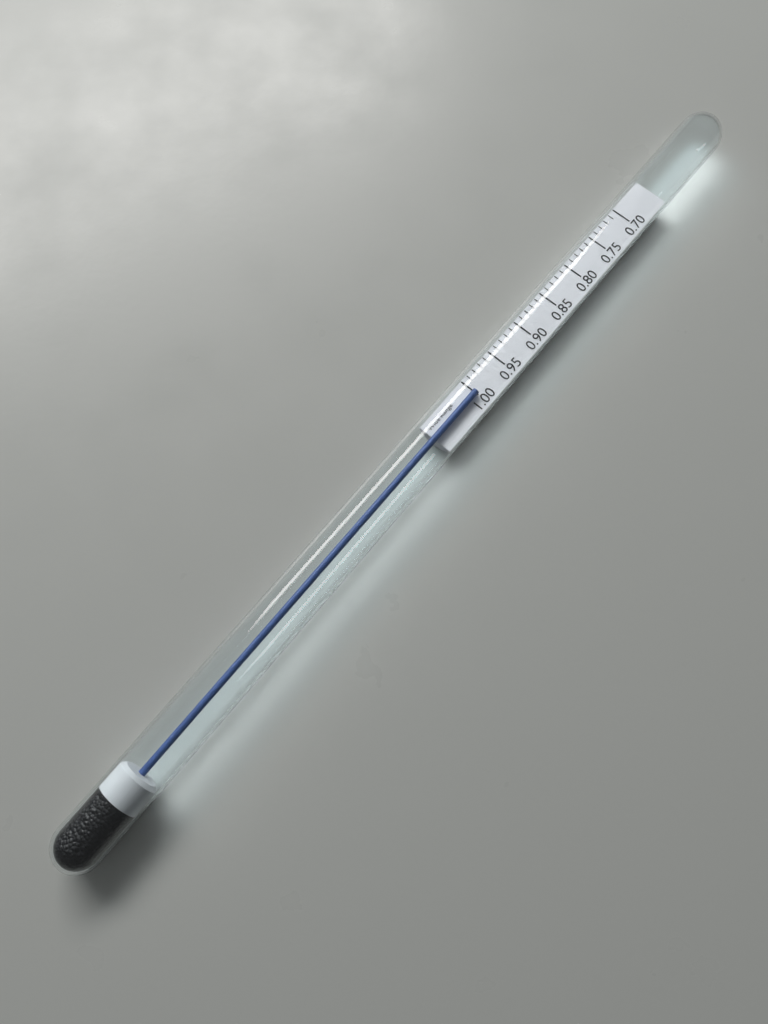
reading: 1.00 (no unit)
